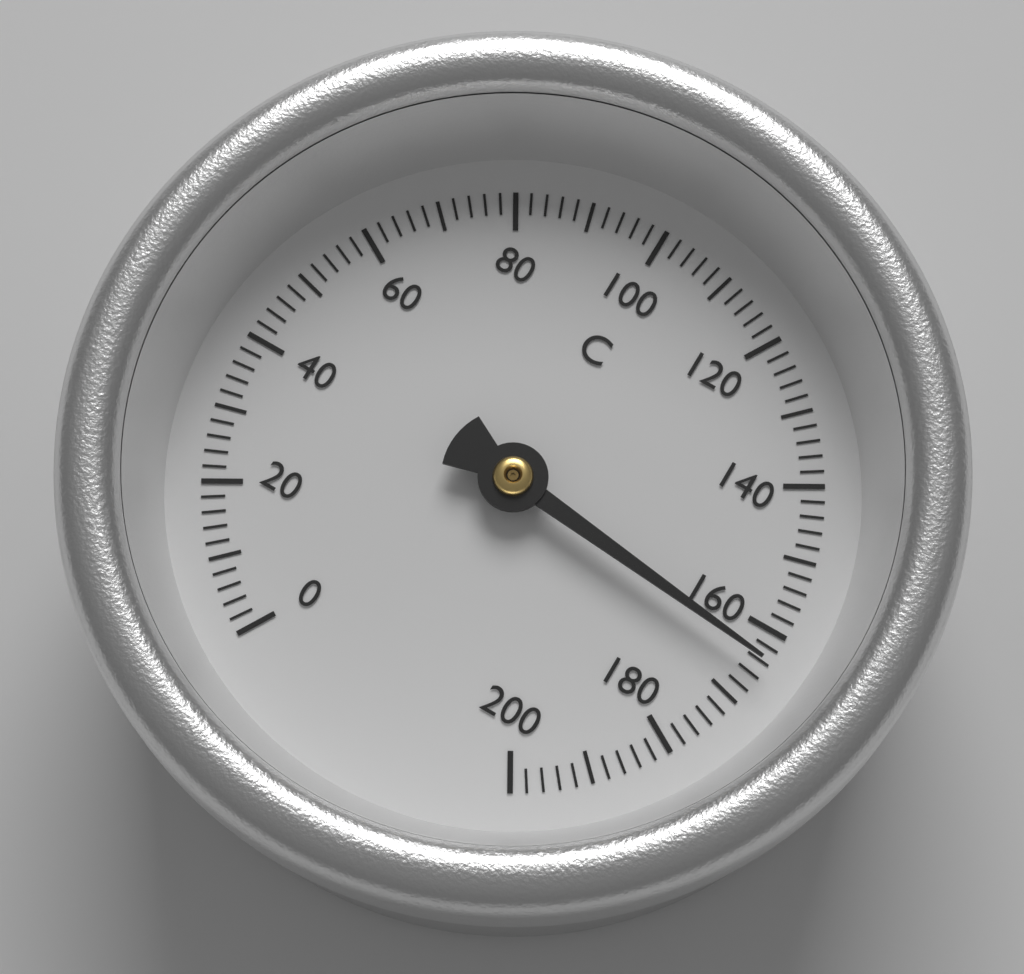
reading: 164 °C
